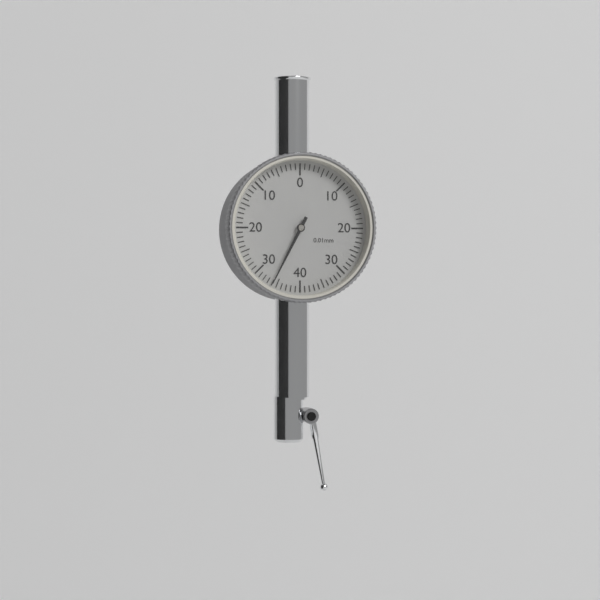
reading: 0.34 mm
